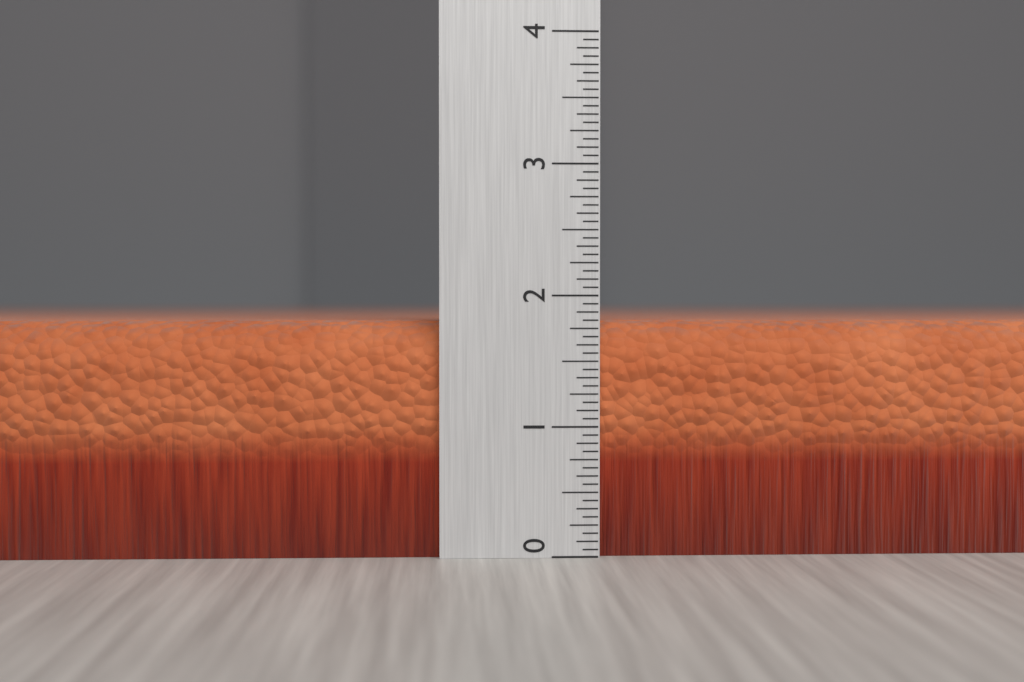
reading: 1.8125 (no unit)
